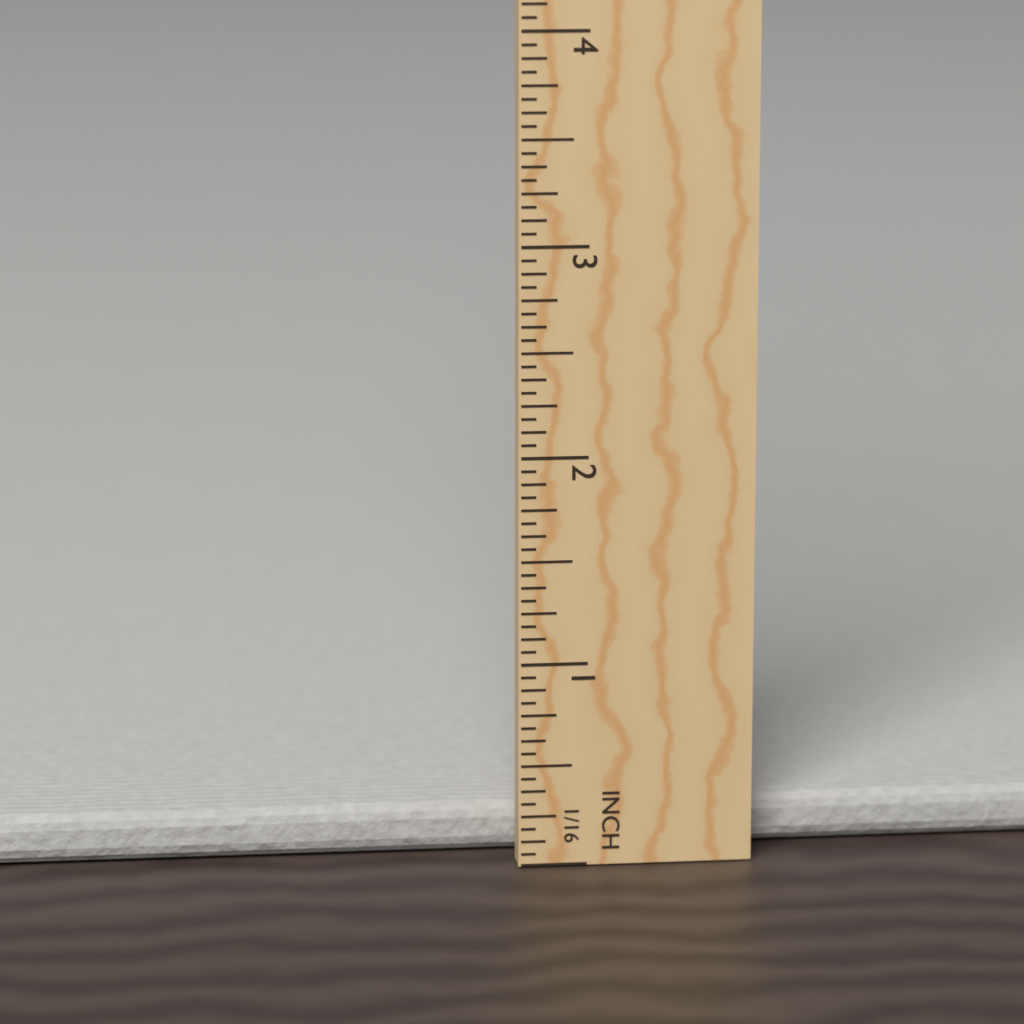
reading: 0.2500 in
